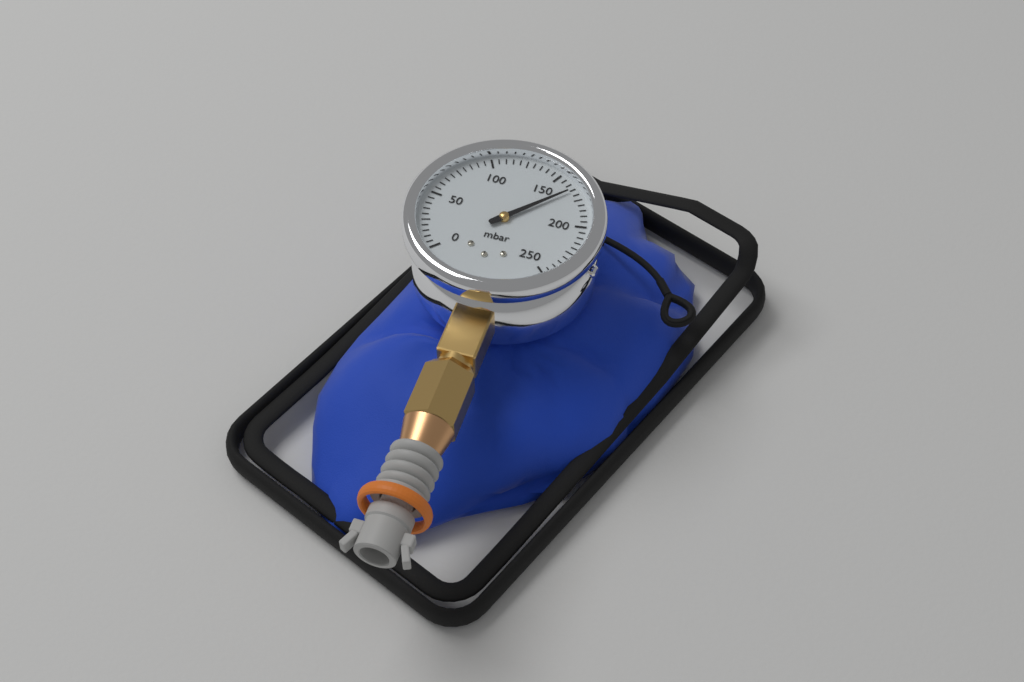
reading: 165 mbar
